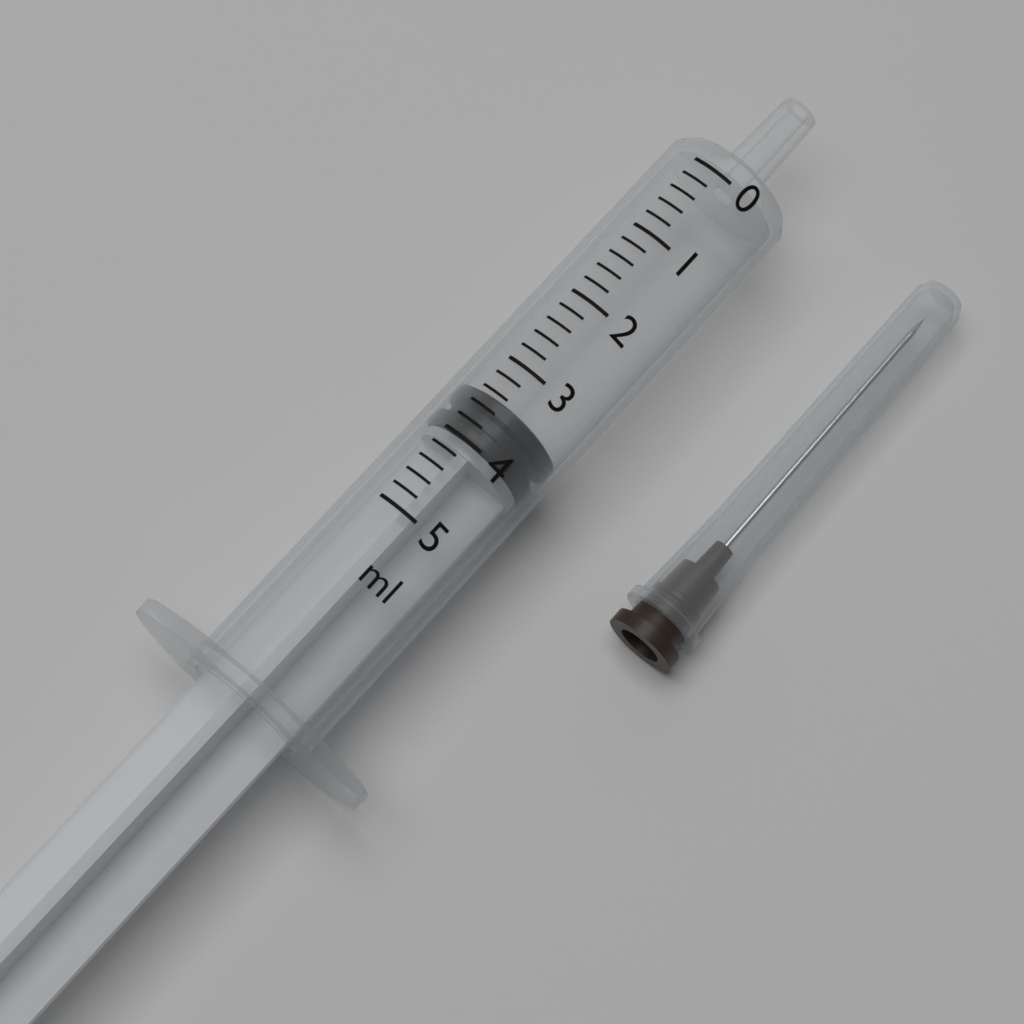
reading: 3.4 ml
